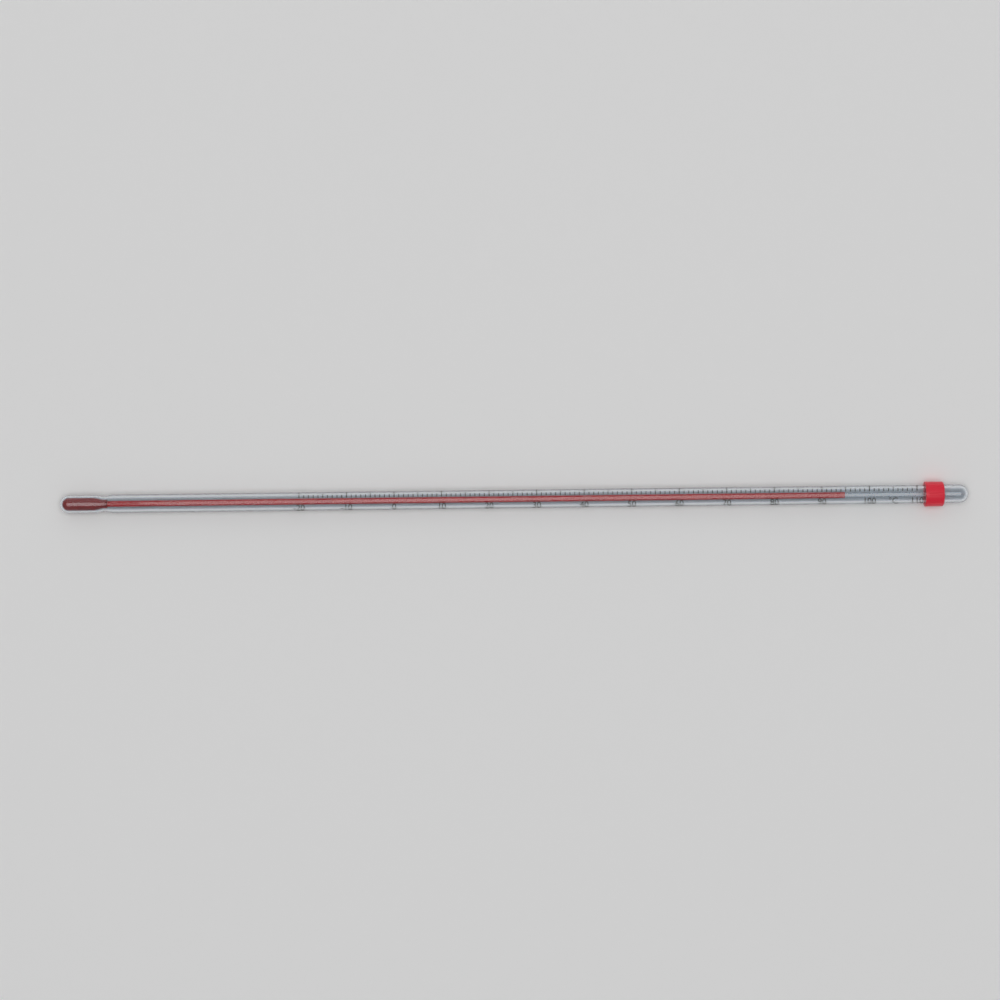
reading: 95 °C
